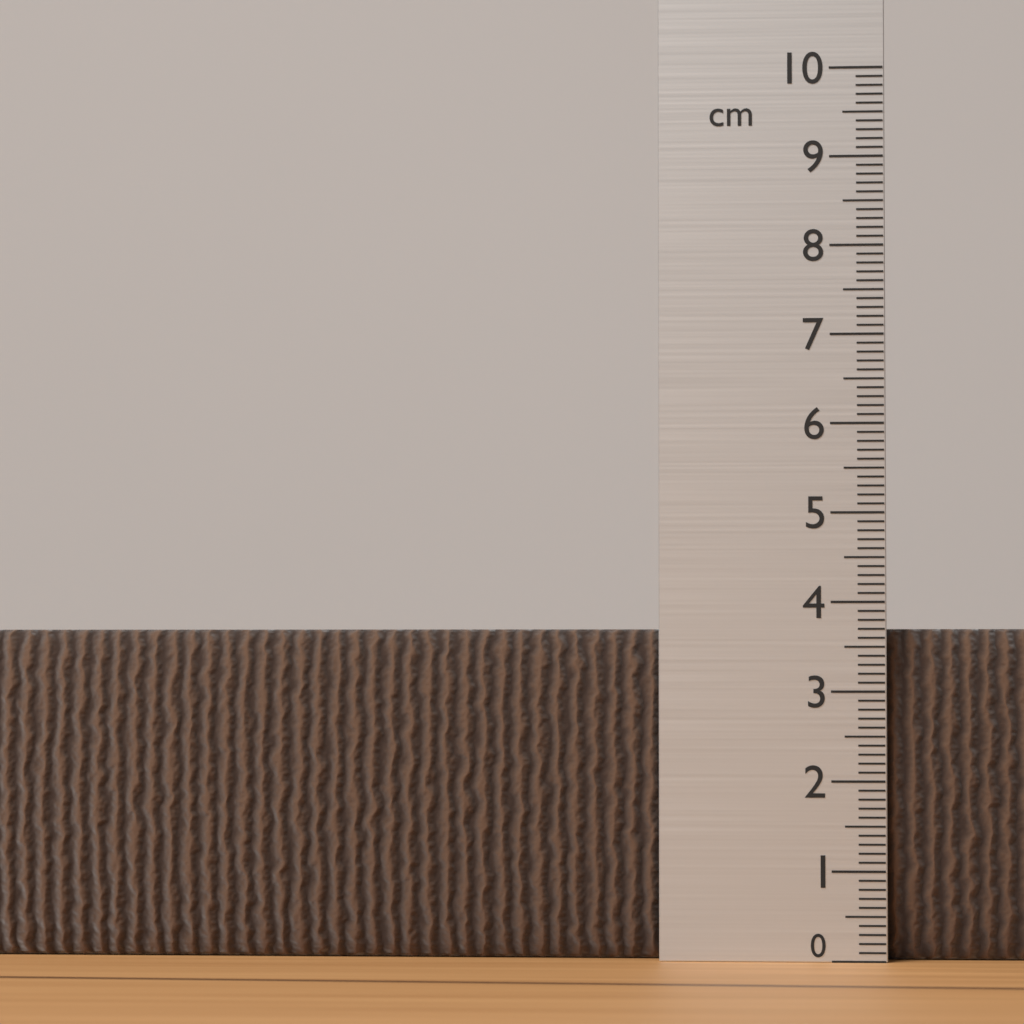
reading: 3.7 cm
